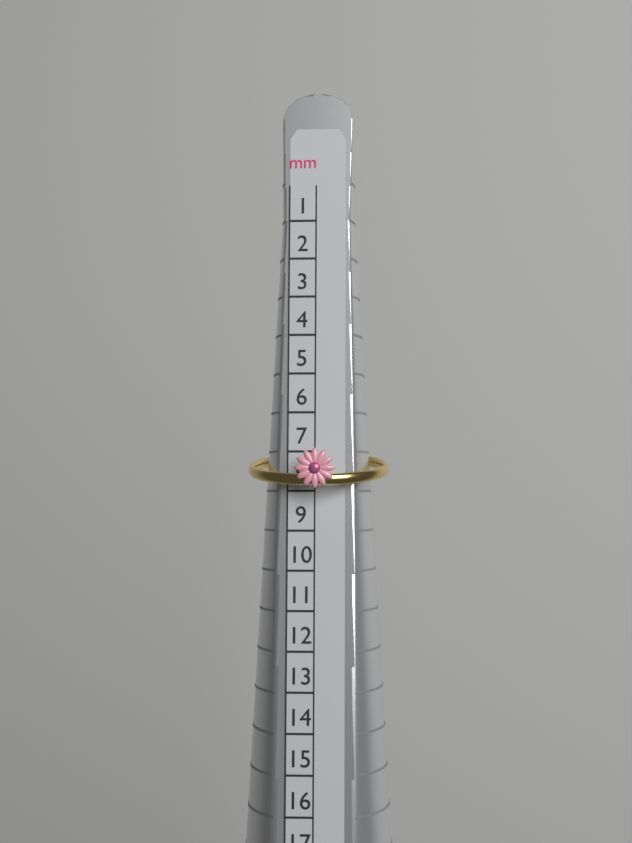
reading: 8 mm
